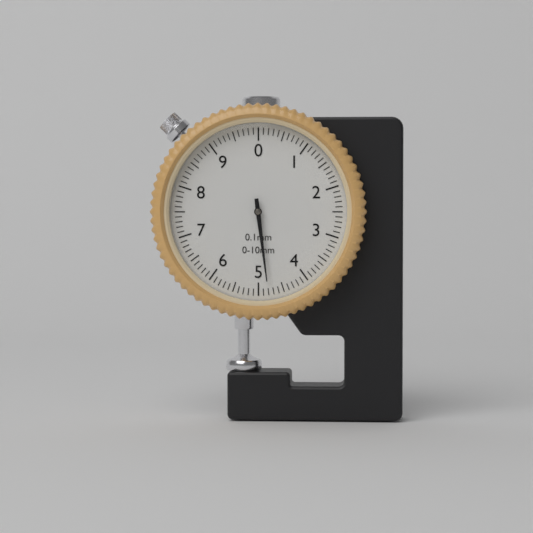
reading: 4.8 mm
